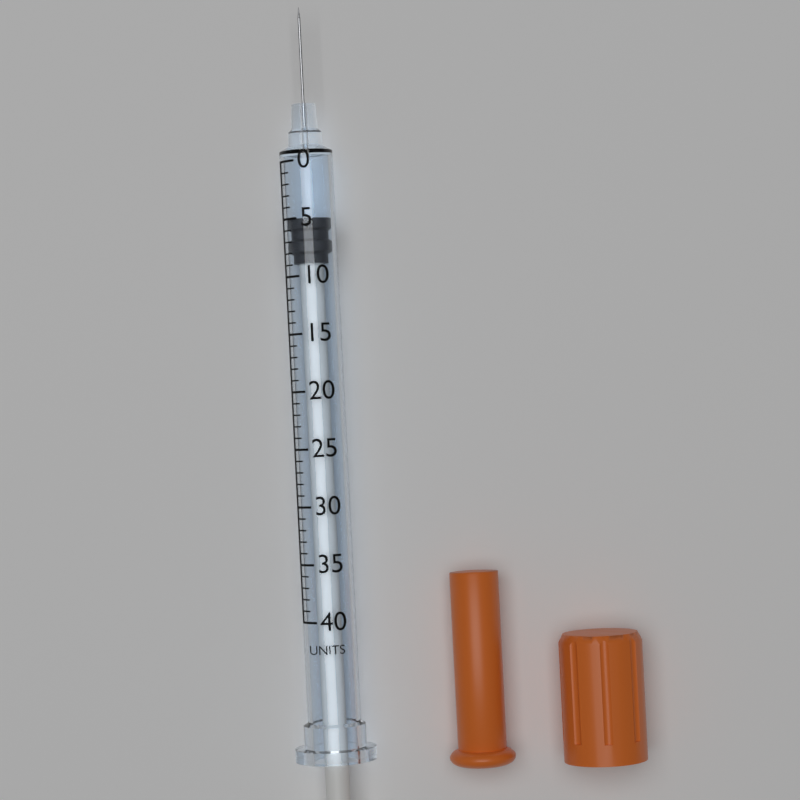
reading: 5 units
